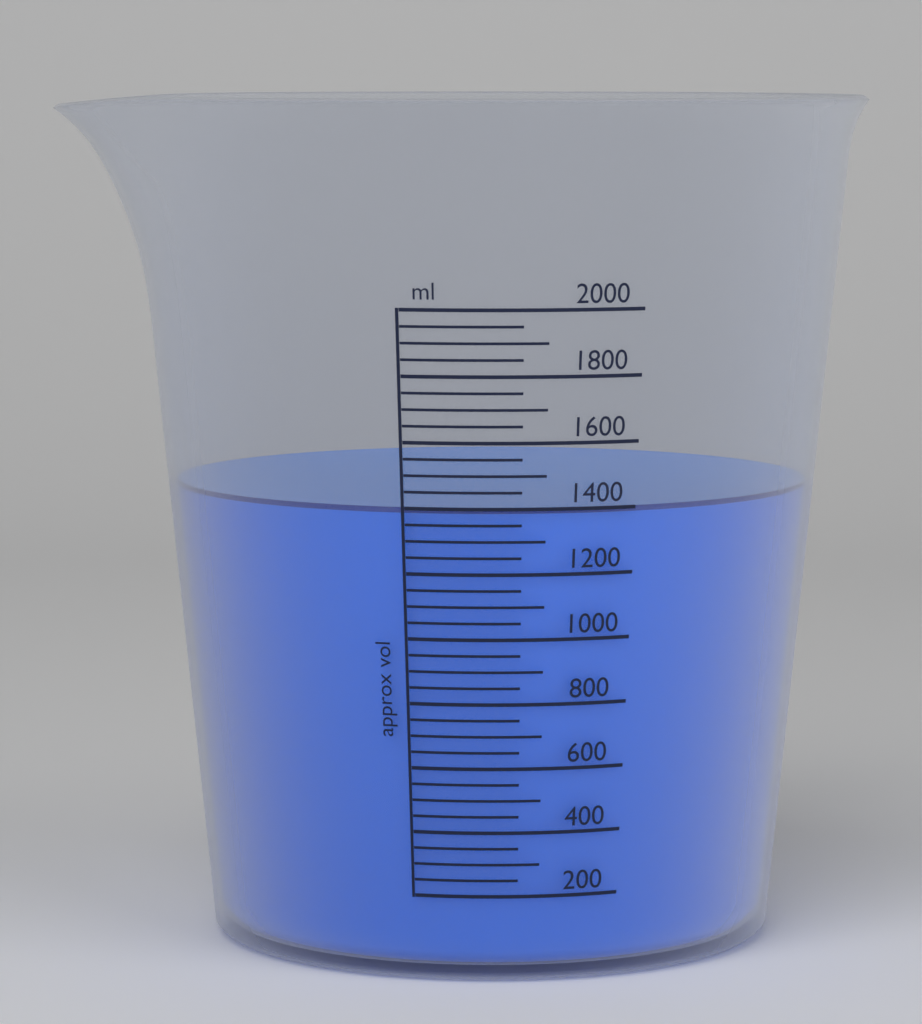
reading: 1400 ml
